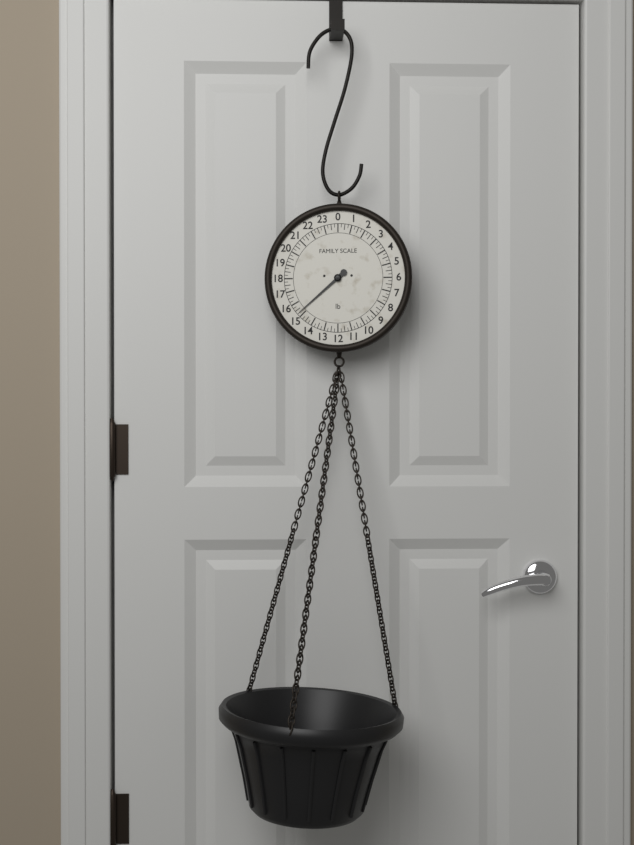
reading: 15.25 lb
